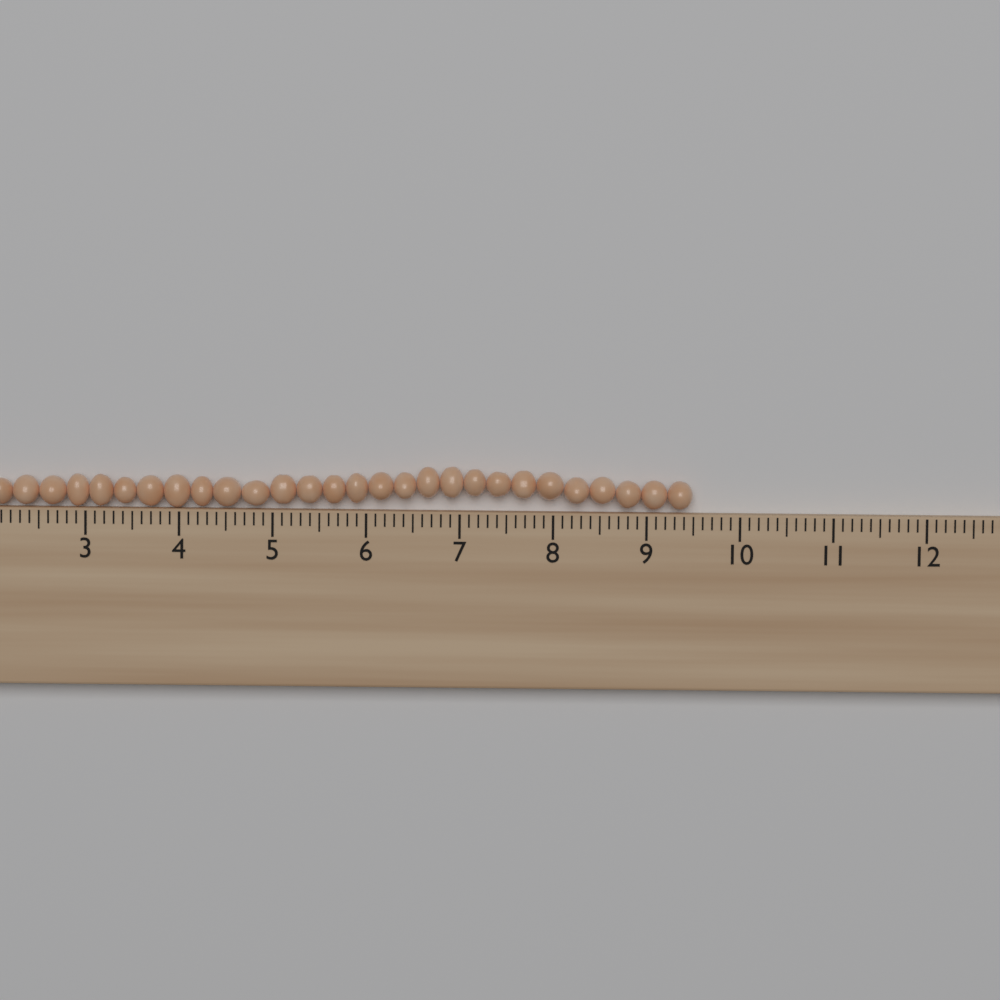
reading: 9.5 cm
